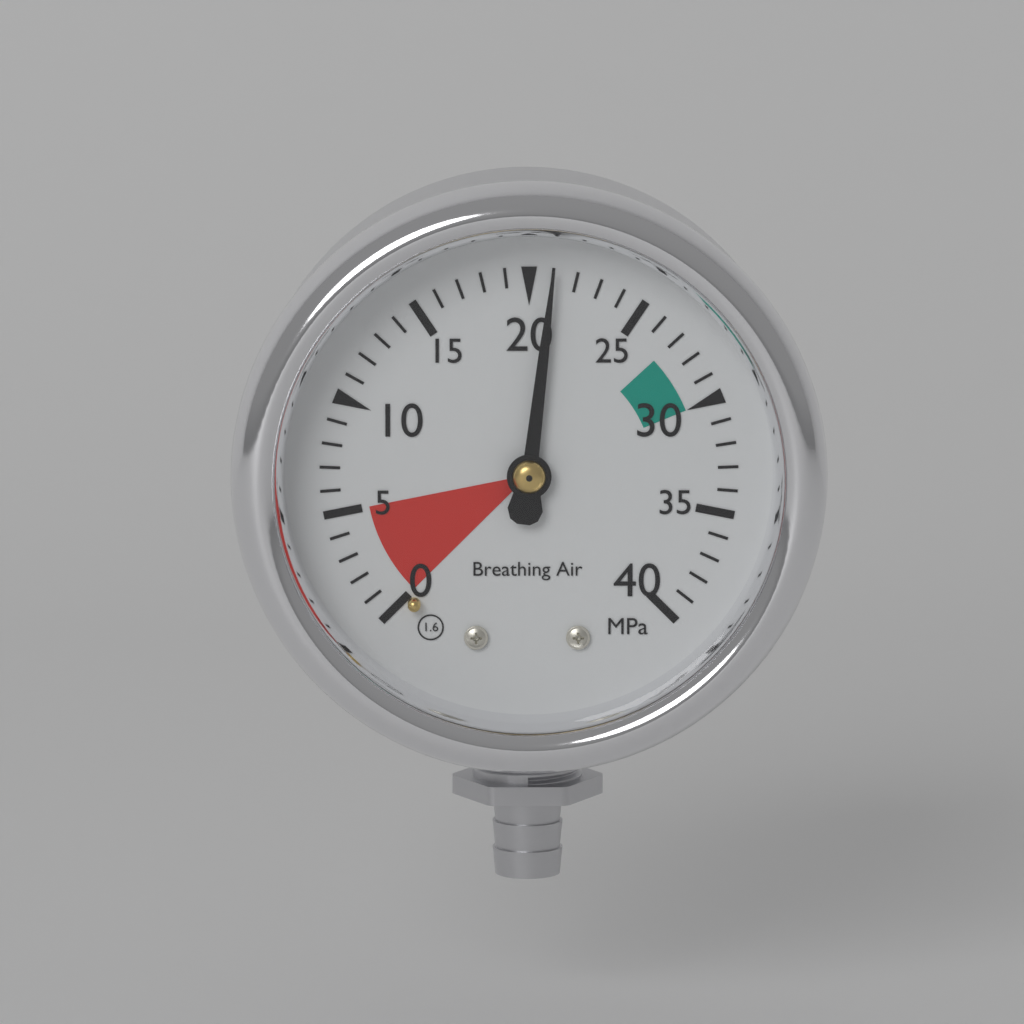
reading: 21 MPa
